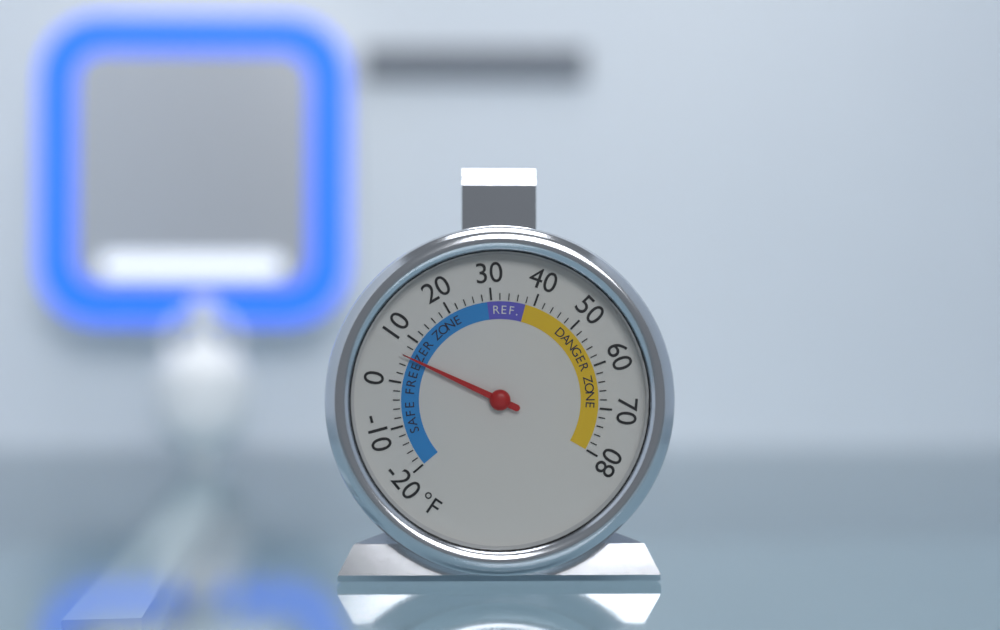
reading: 6 °F
